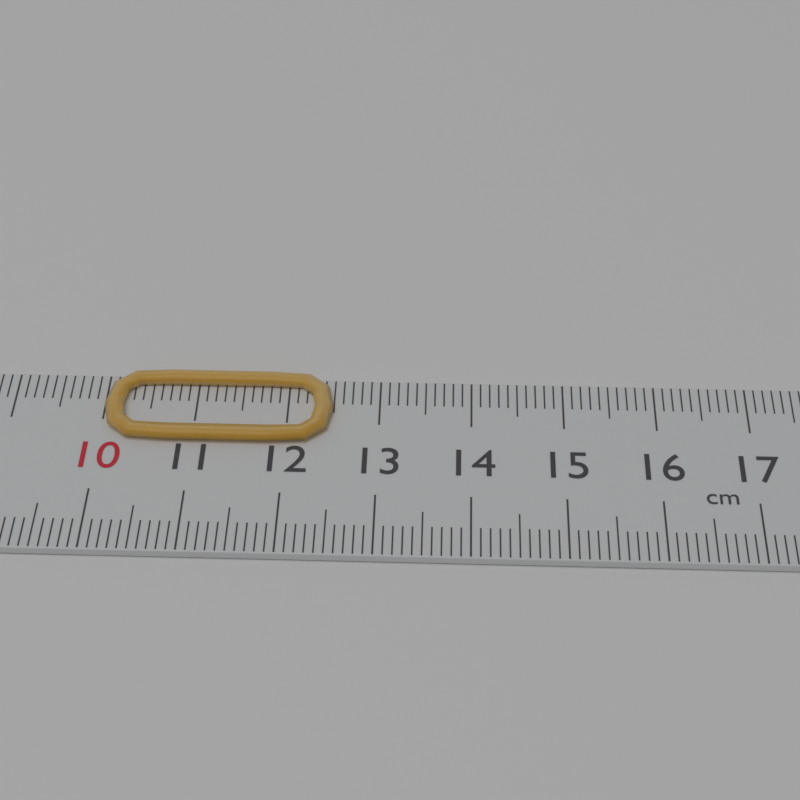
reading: 12.5 cm
